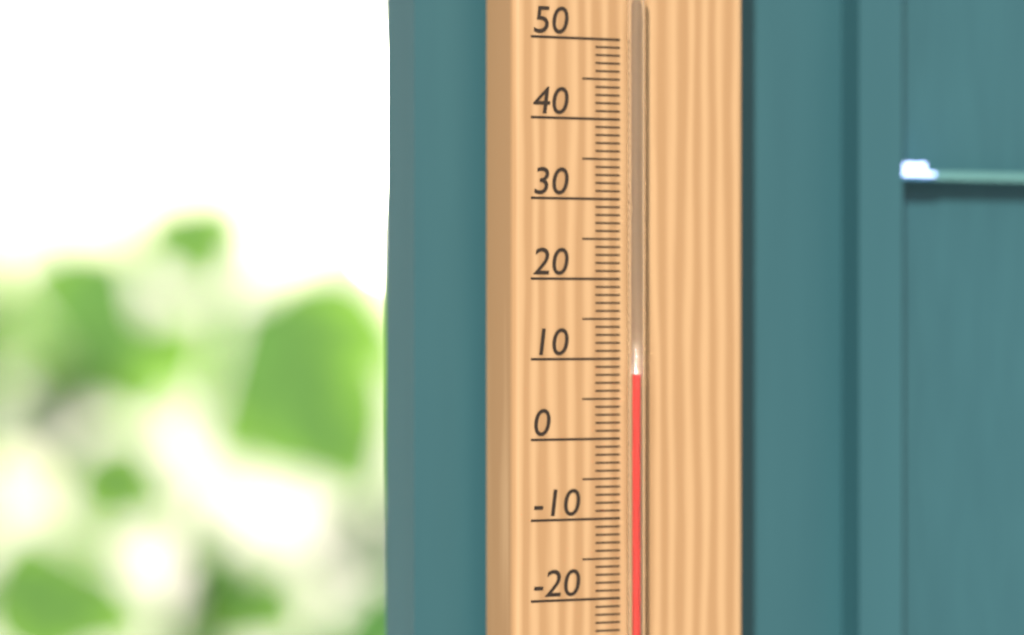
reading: 8 °C
